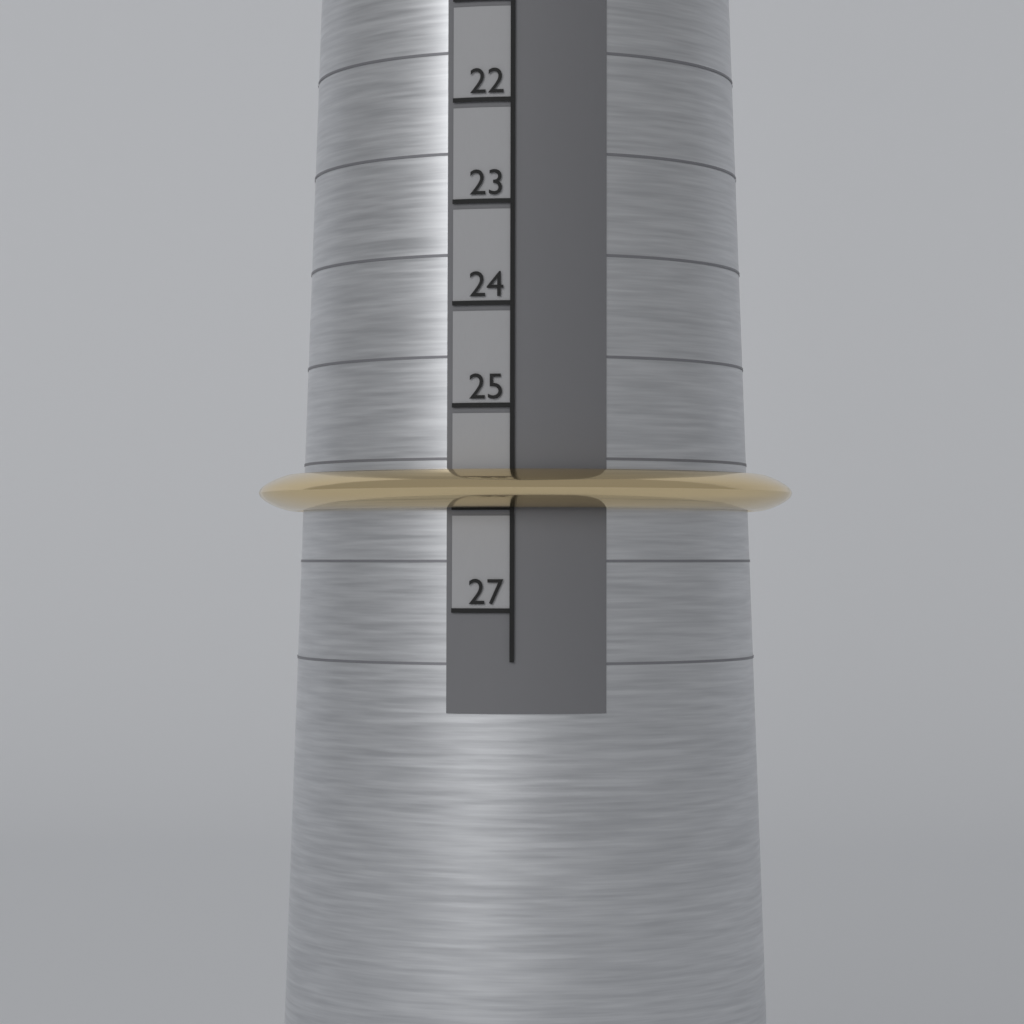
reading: 26 (no unit)
